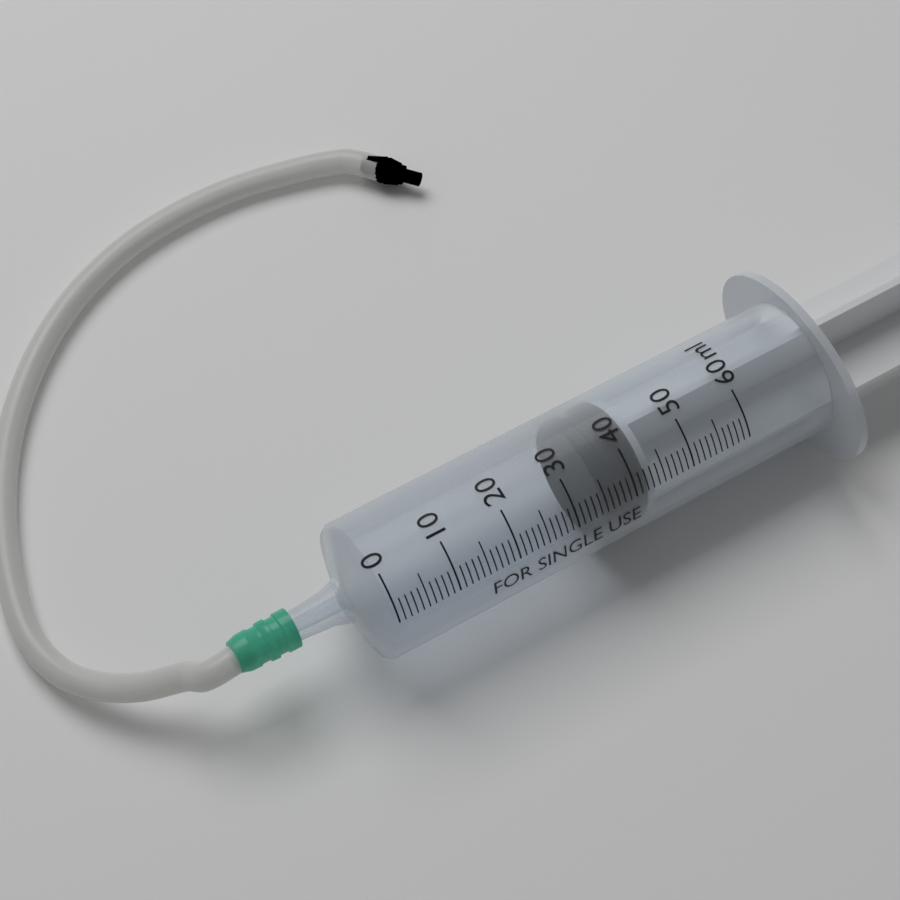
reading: 35 ml
